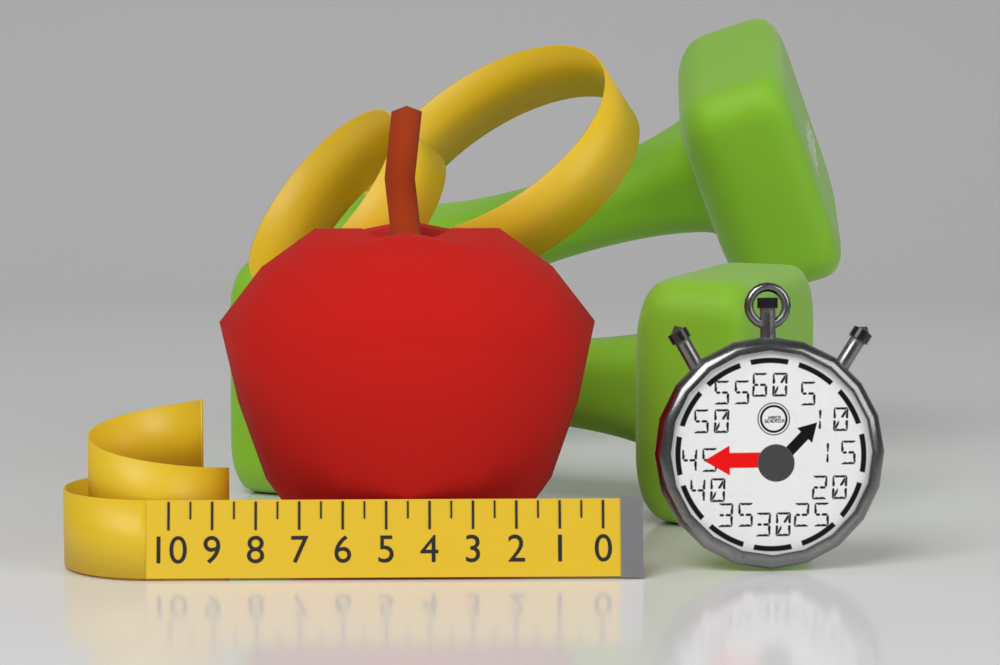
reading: 9.0 (no unit)
